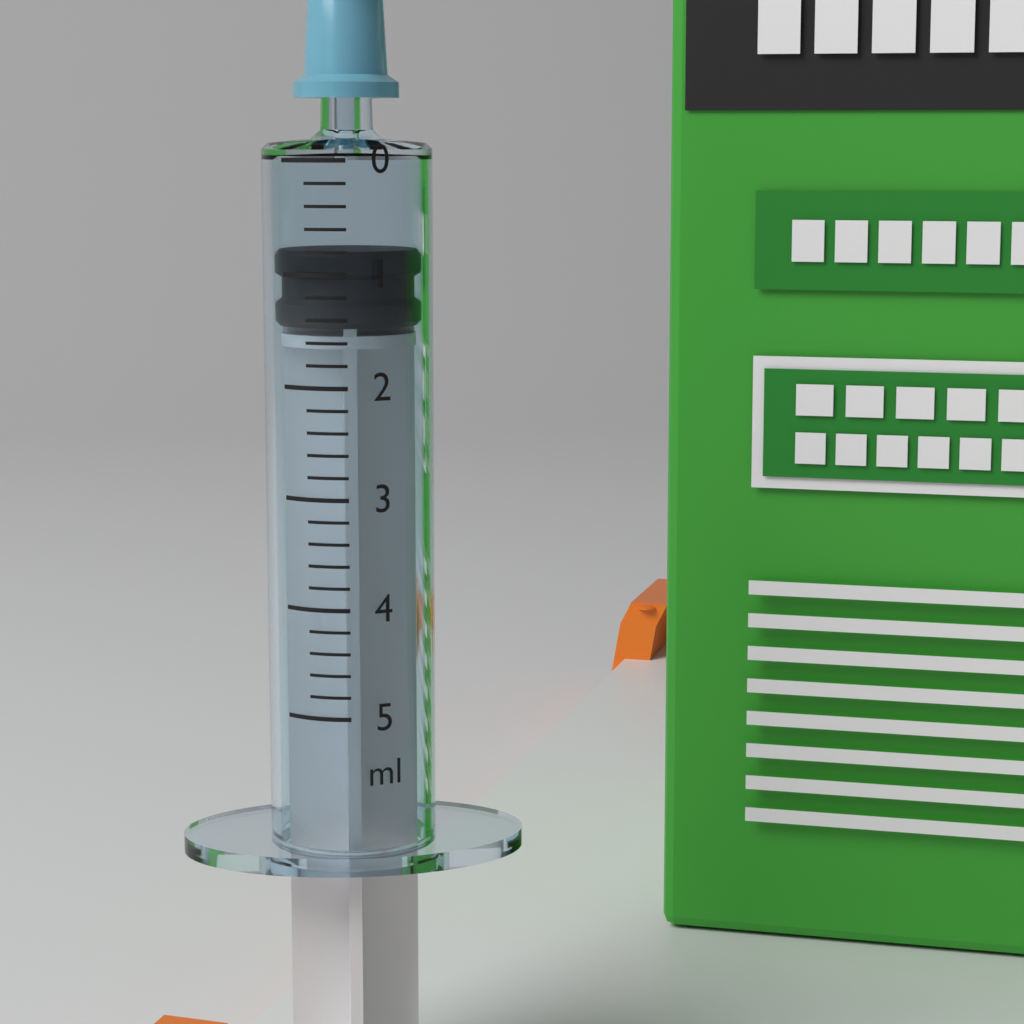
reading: 0.8 ml
